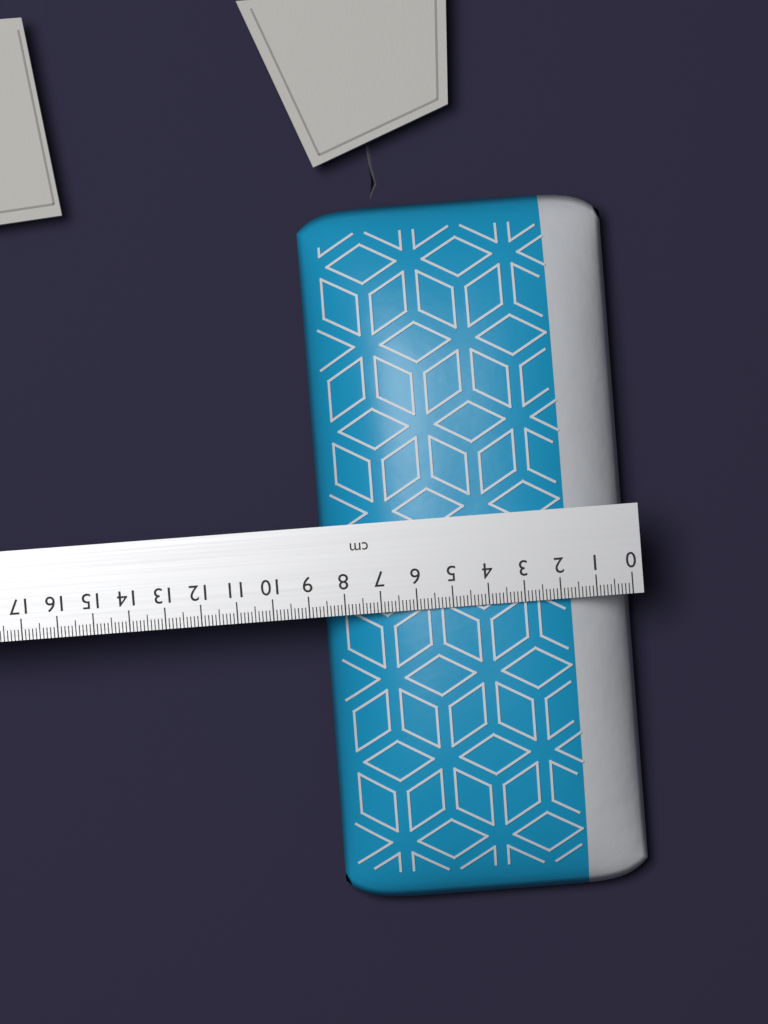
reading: 8.6 cm
